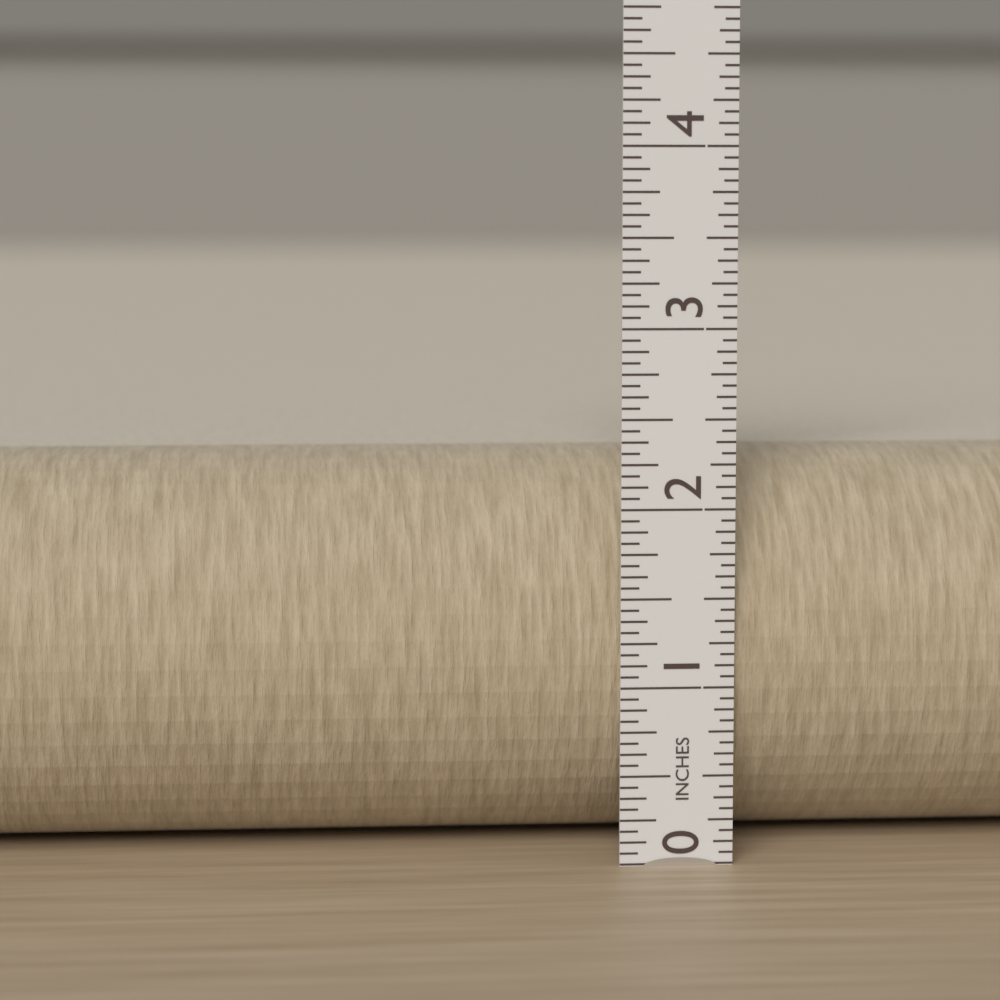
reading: 2.2500 in
